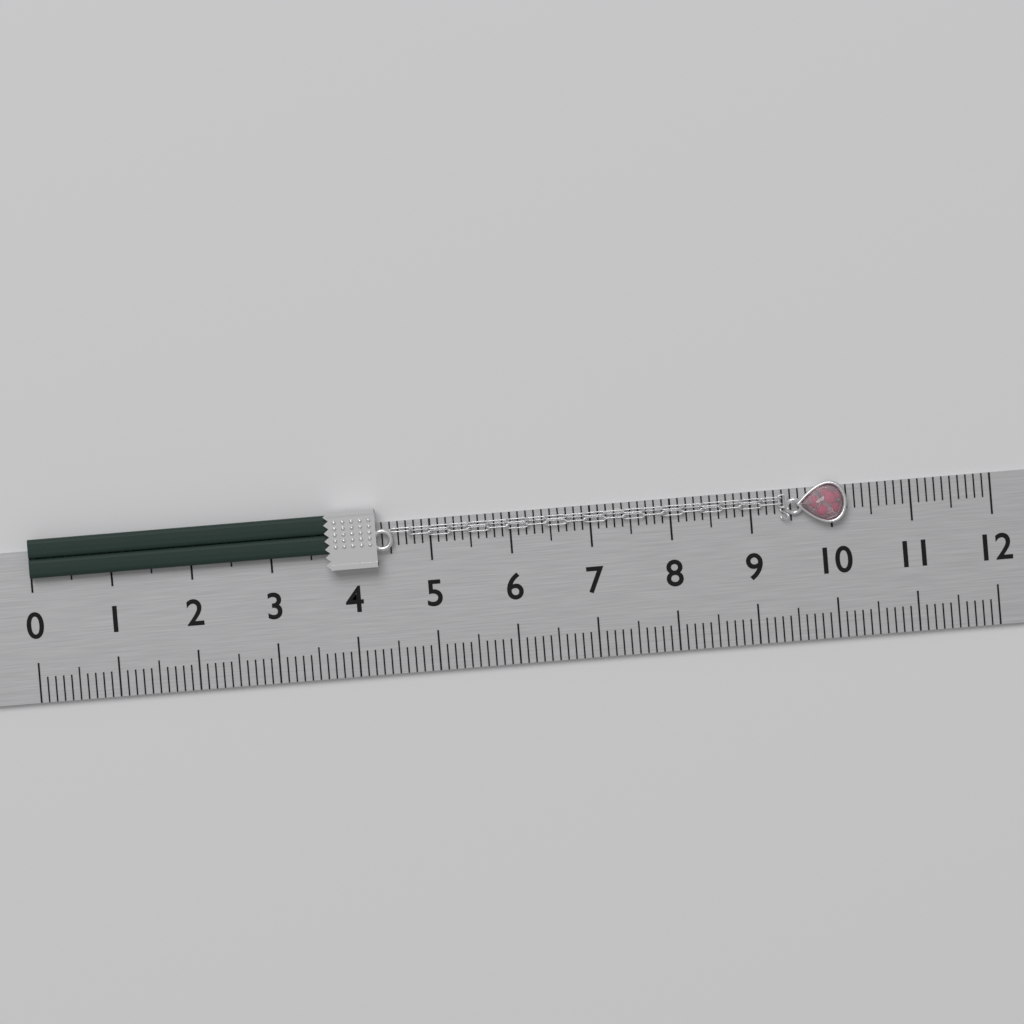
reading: 10.2 (no unit)
